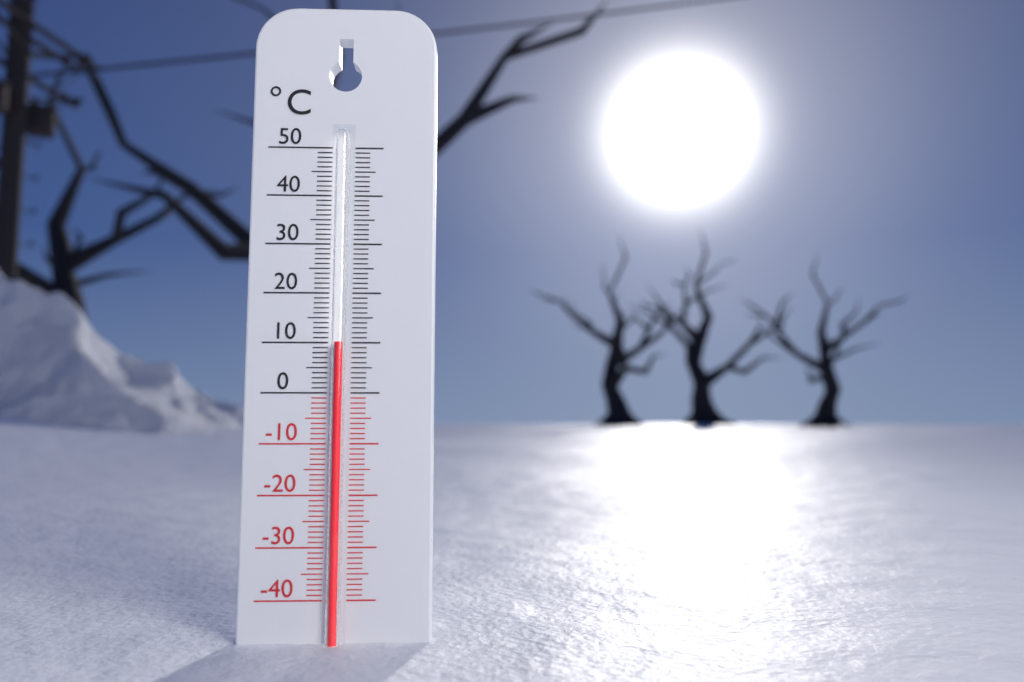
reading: 10 °C
